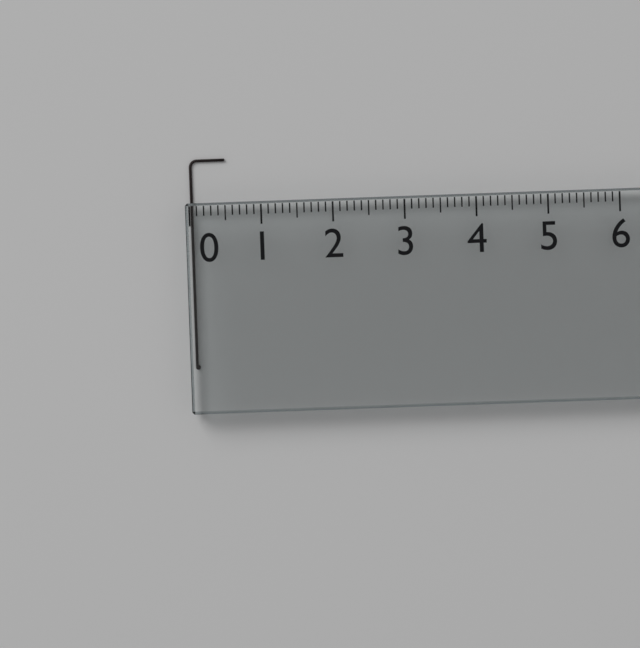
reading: 0.5 (no unit)
